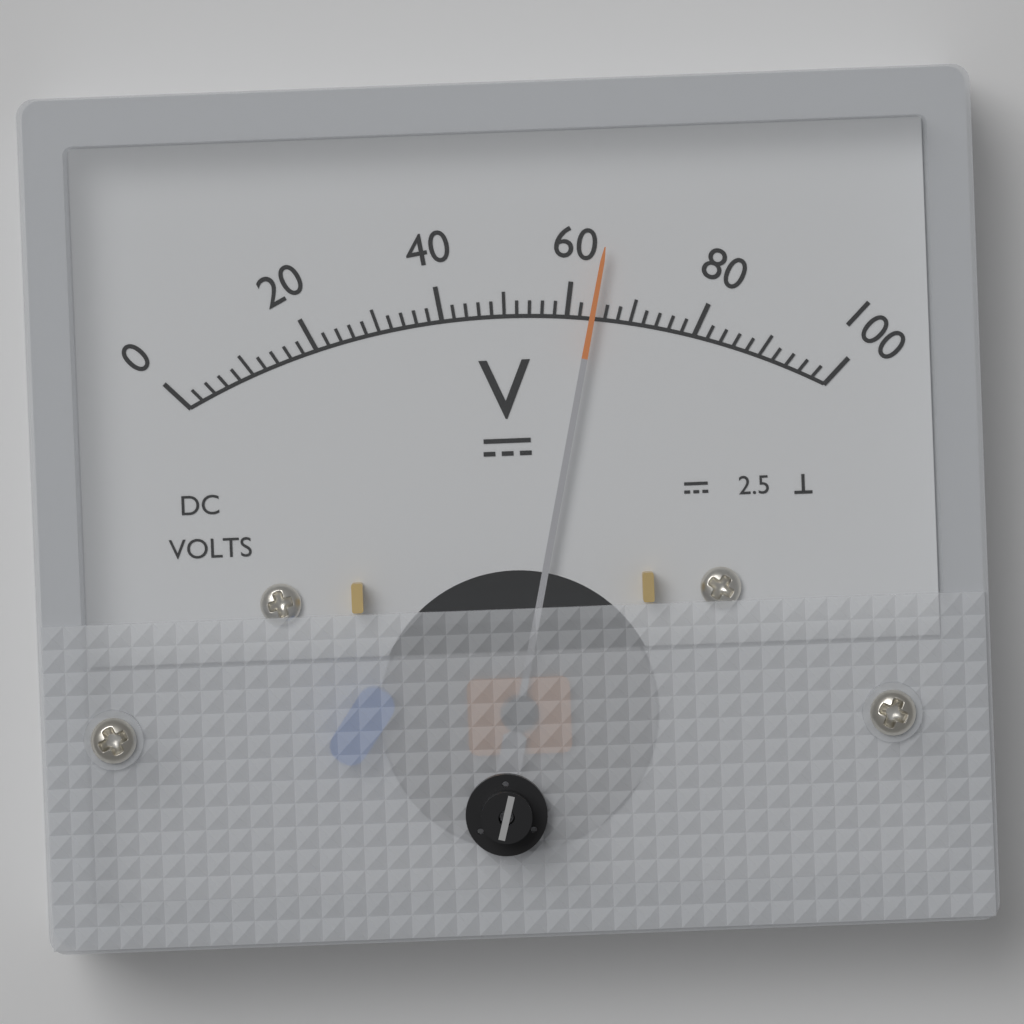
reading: 64 V
